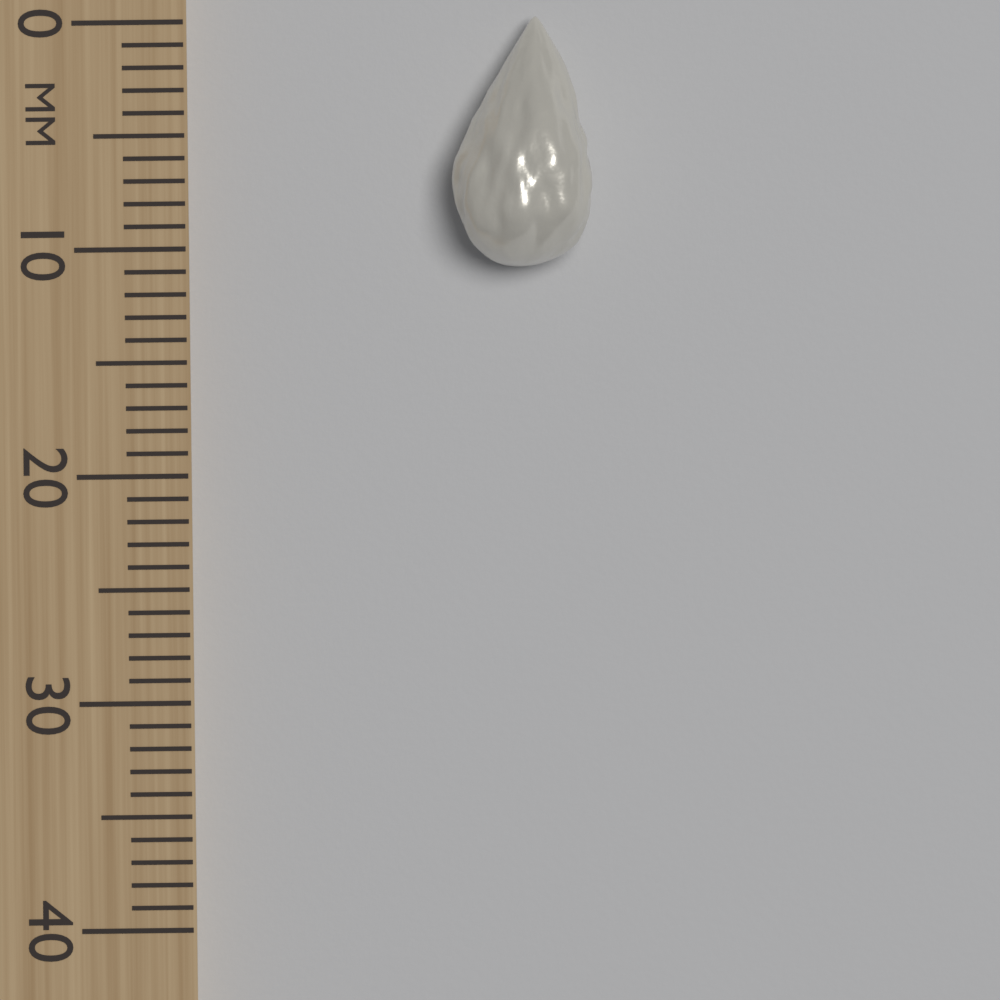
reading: 11 mm
